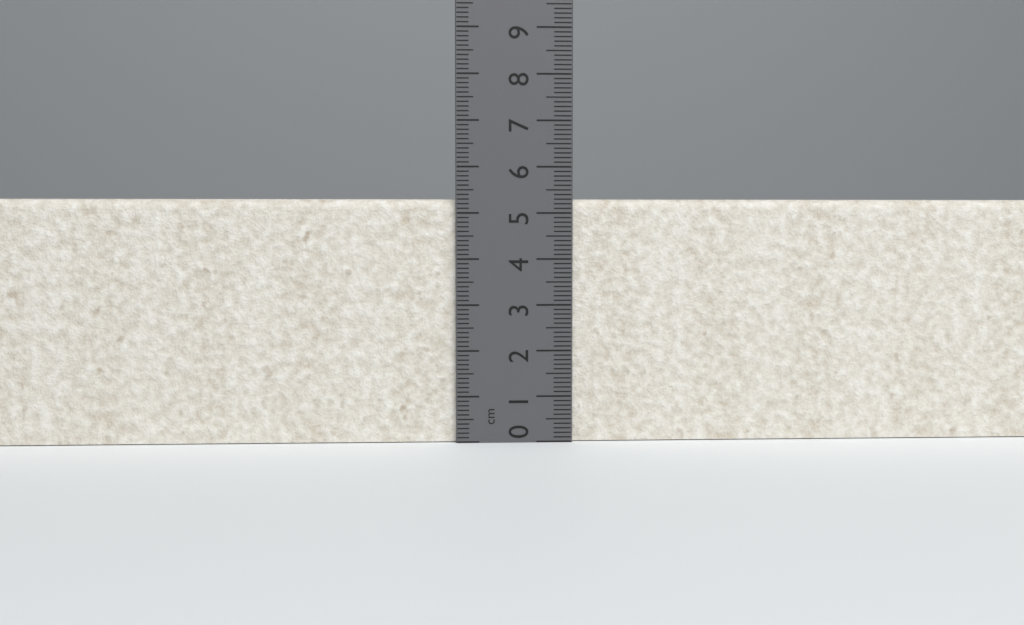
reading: 5.3 cm
